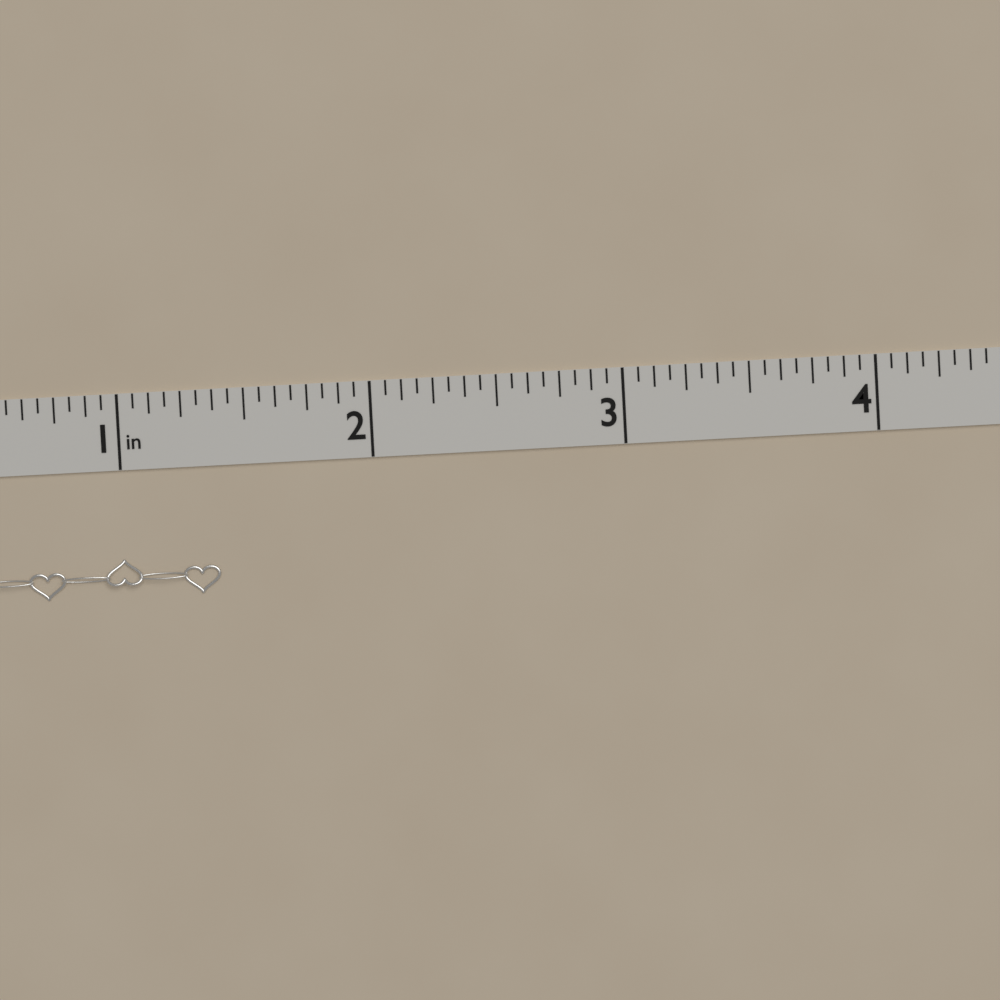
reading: 1.3750 in
